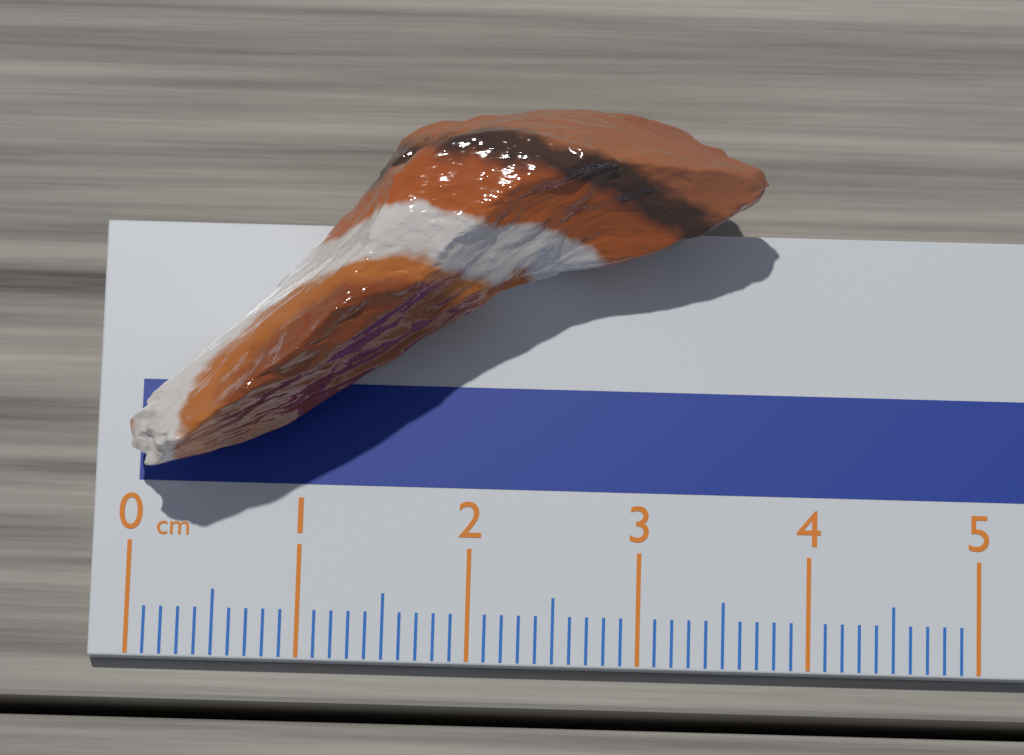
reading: 3.7 cm
